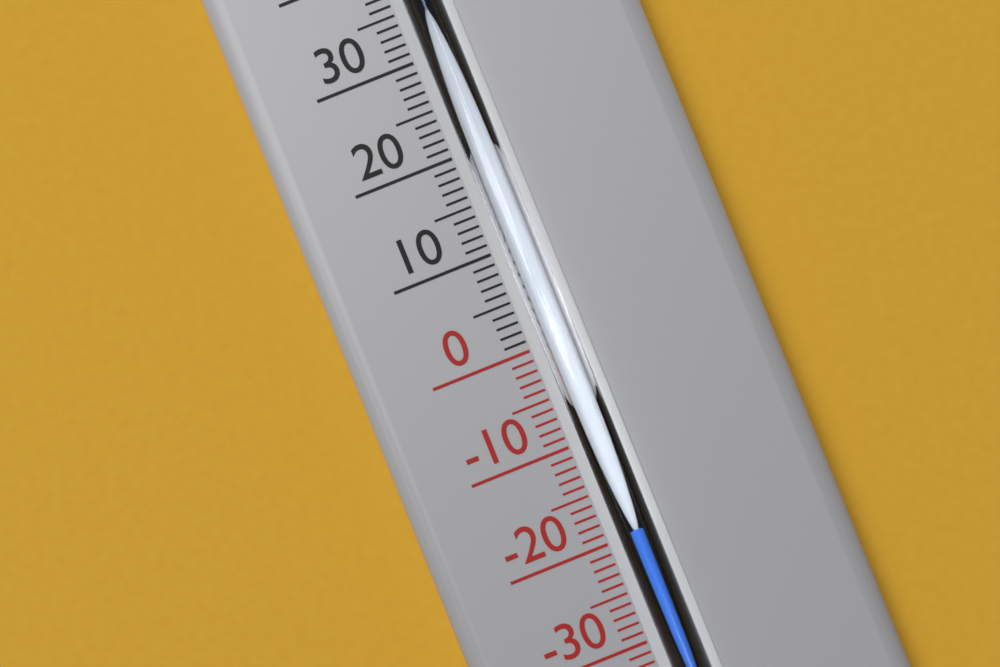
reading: -19 °C
